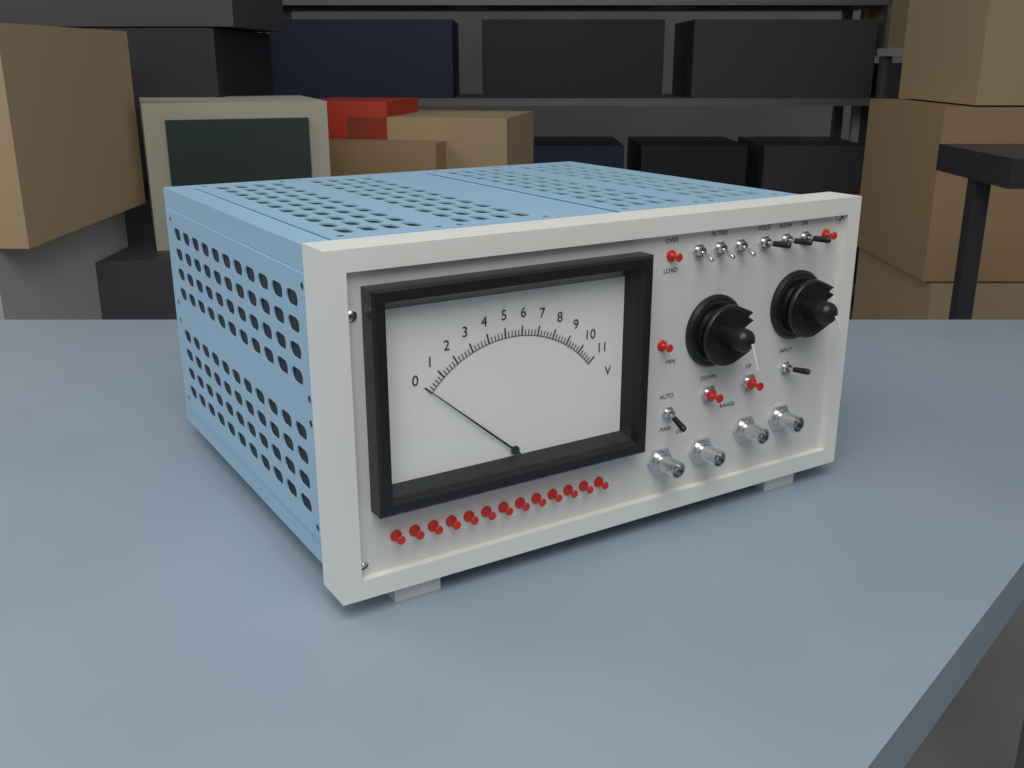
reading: 0.0 V
